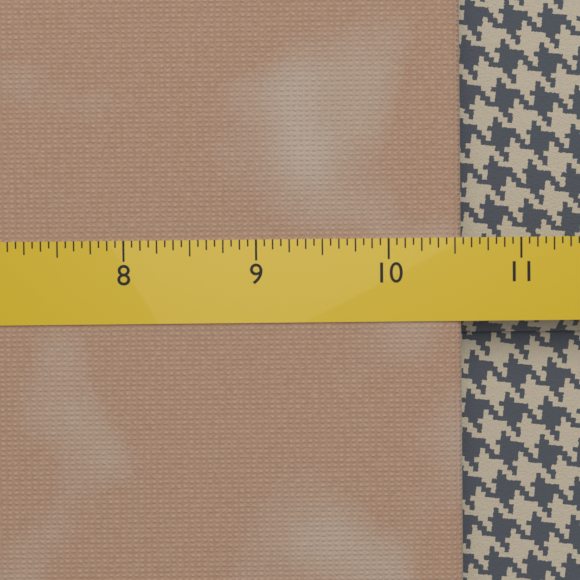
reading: 10.5625 (no unit)
